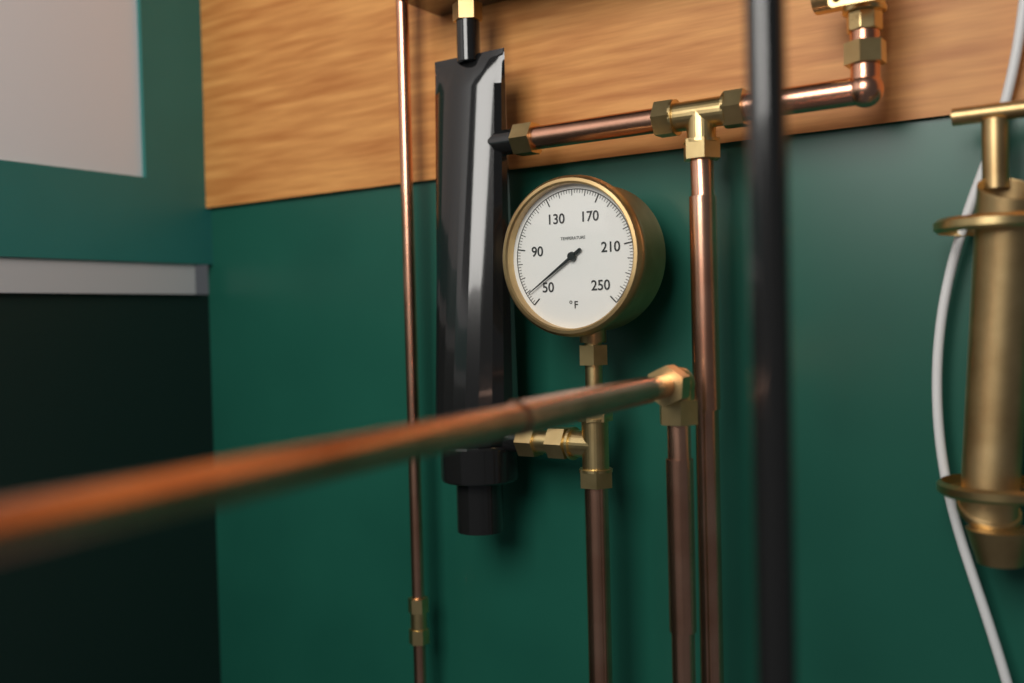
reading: 58 °F
